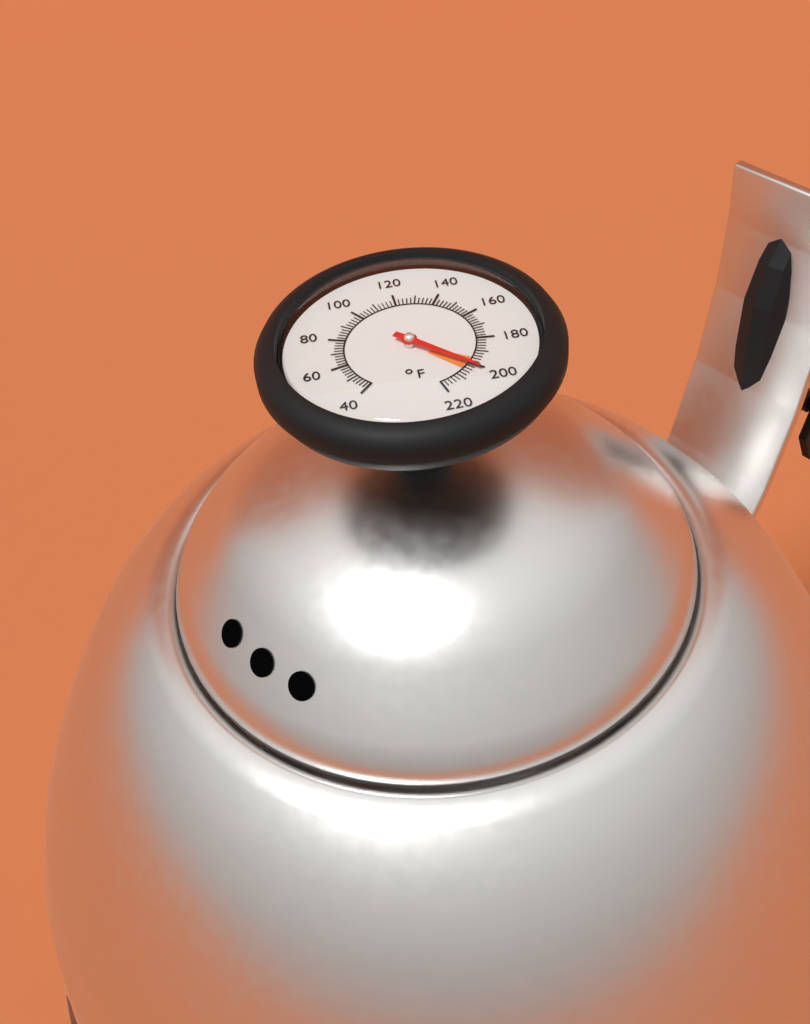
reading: 202 °F
